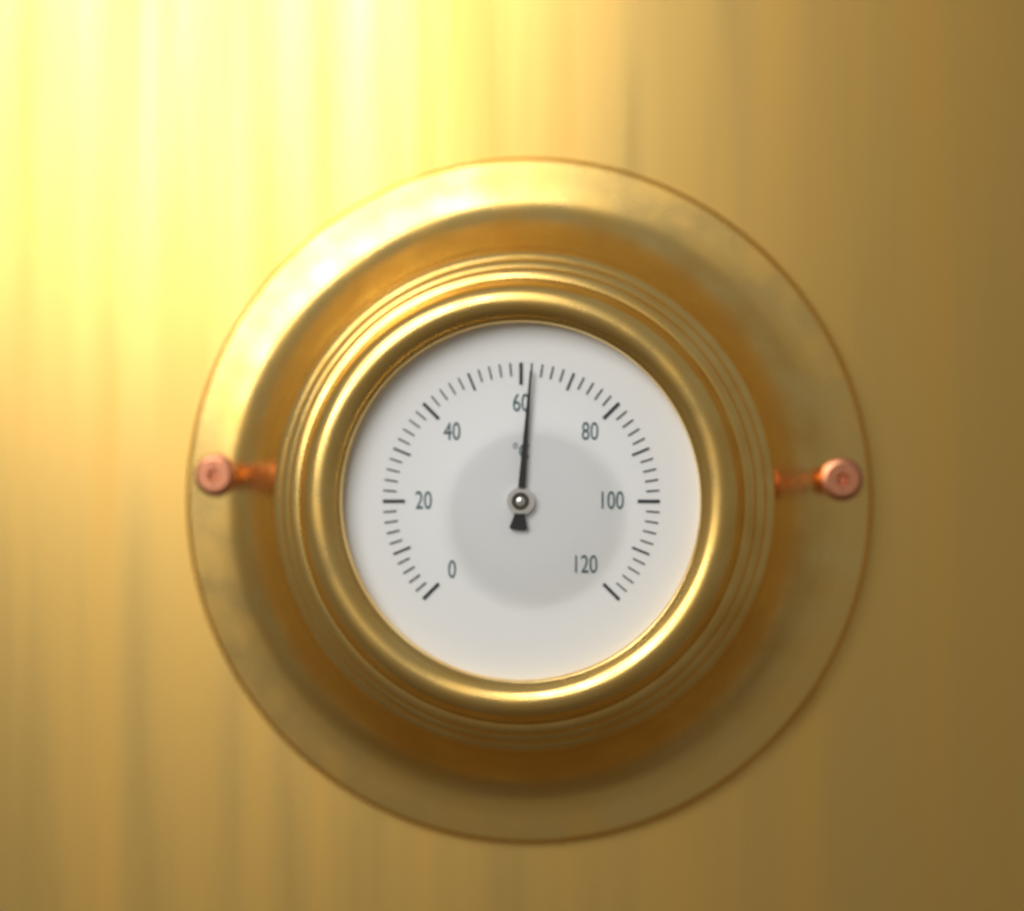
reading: 62 °C
